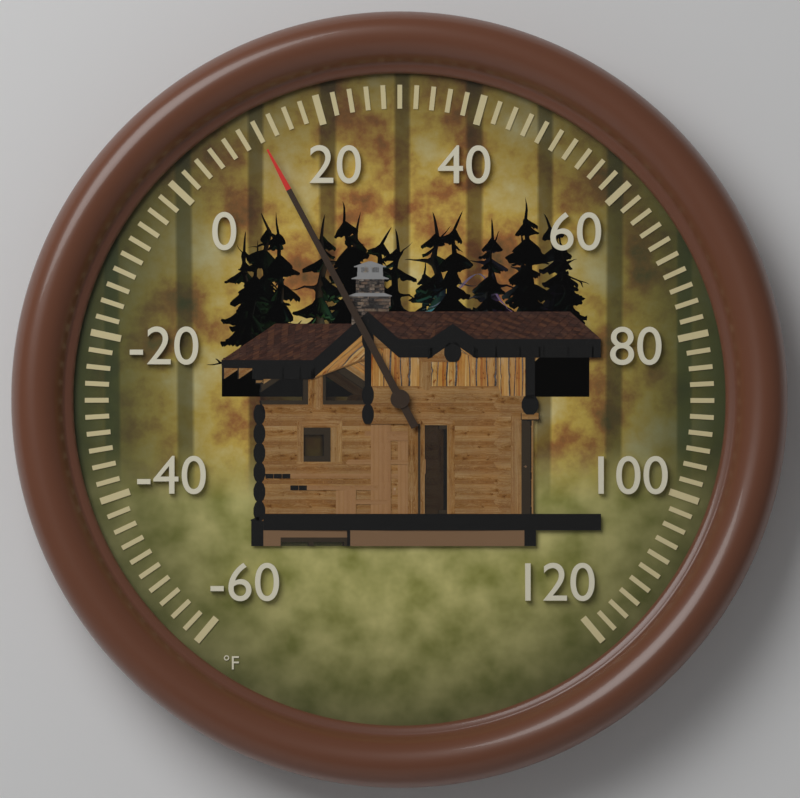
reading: 12 °F
